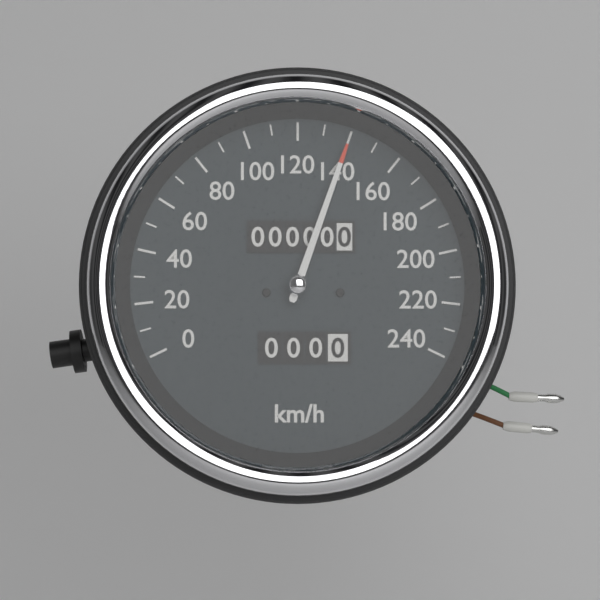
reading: 140 km/h
